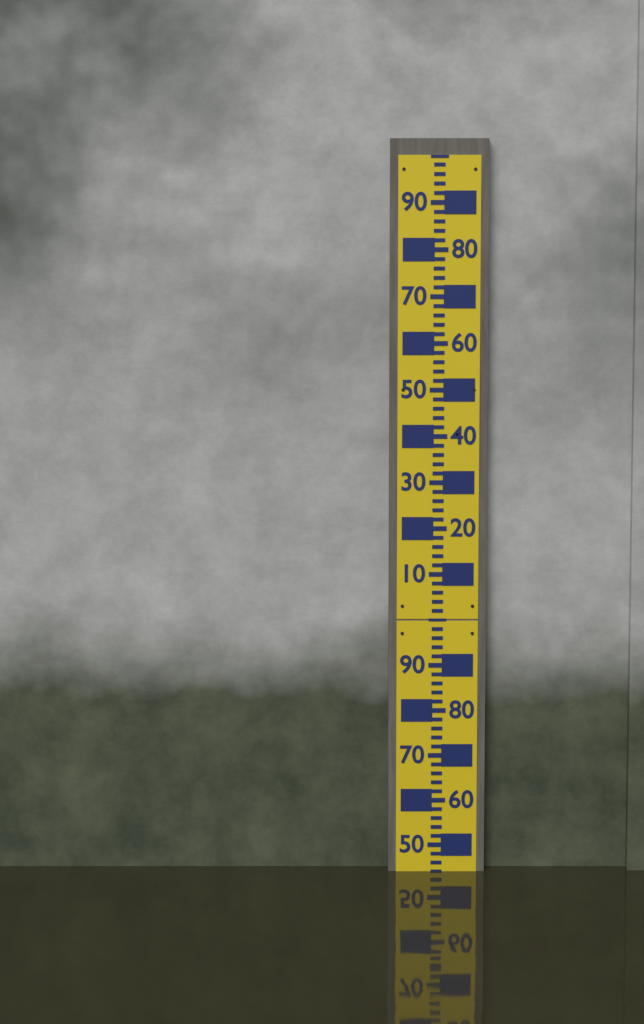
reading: 44 (no unit)
